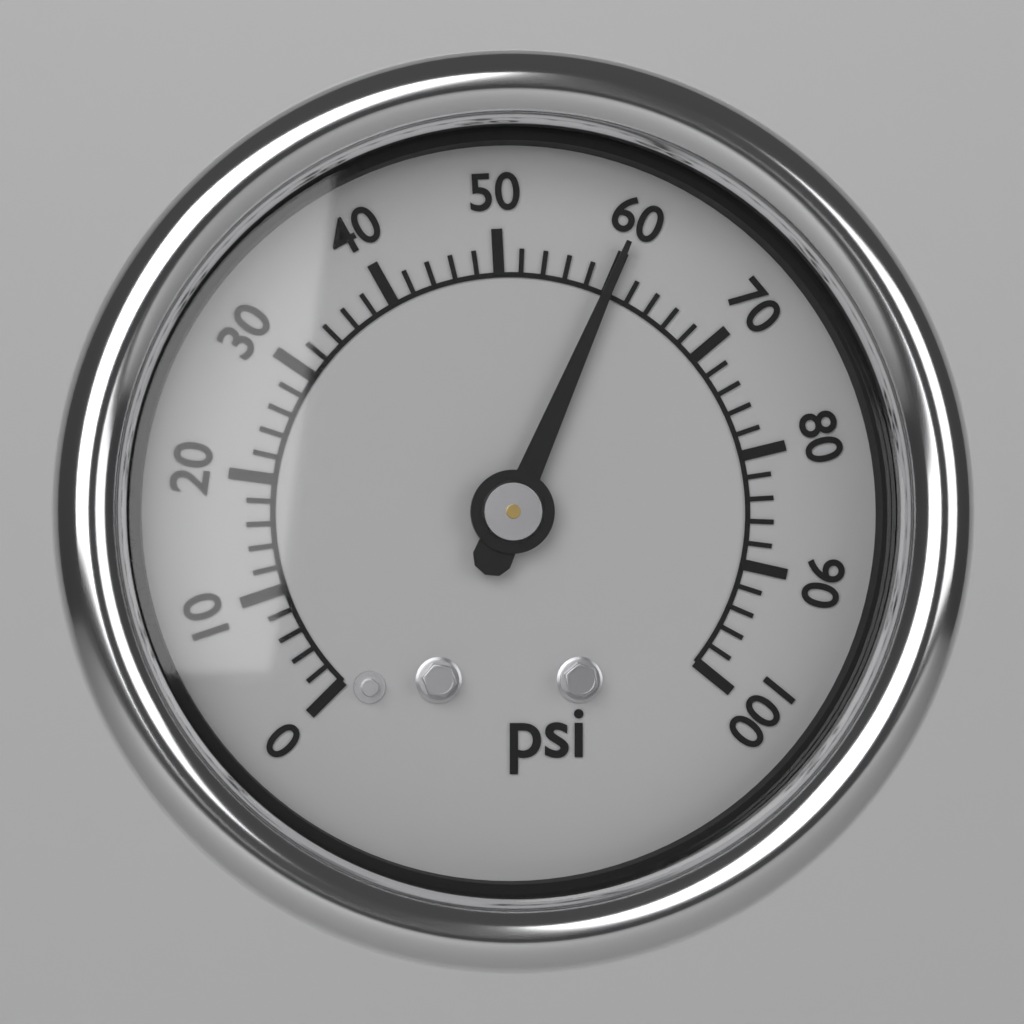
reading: 60 psi
